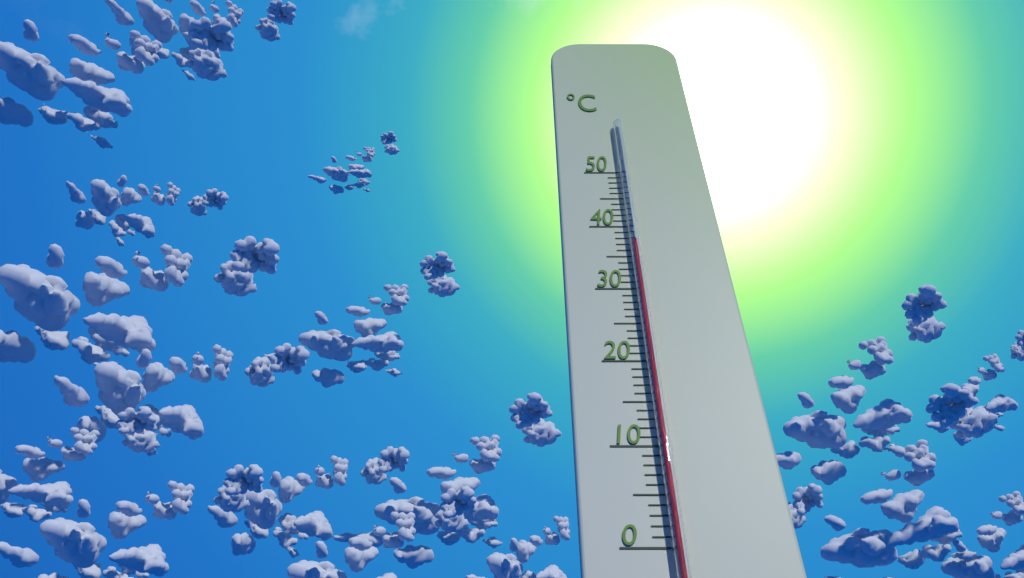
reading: 37 °C
